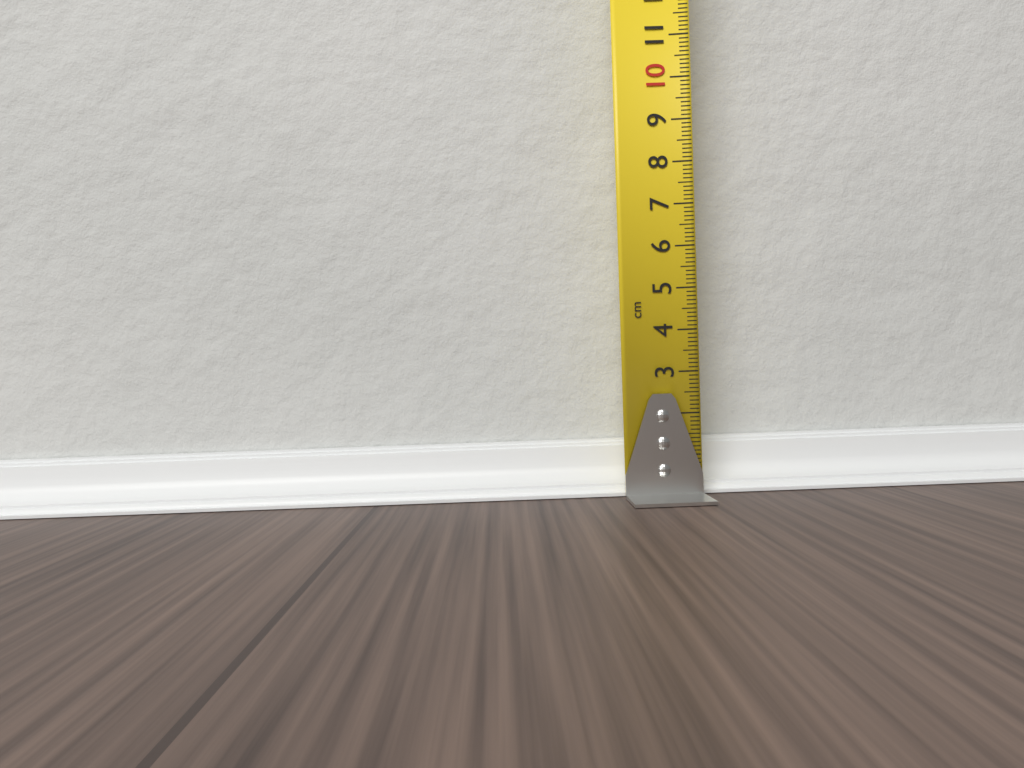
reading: 1.3 cm
